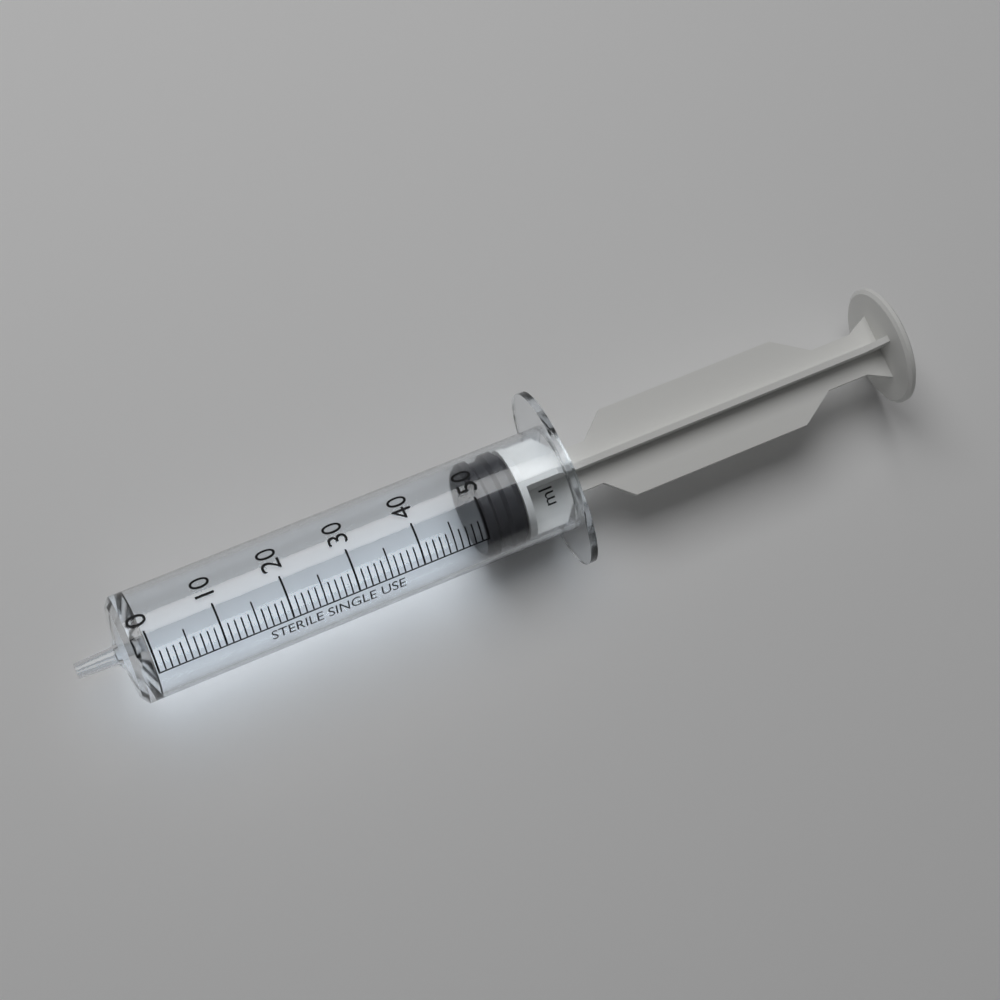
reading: 50 ml
